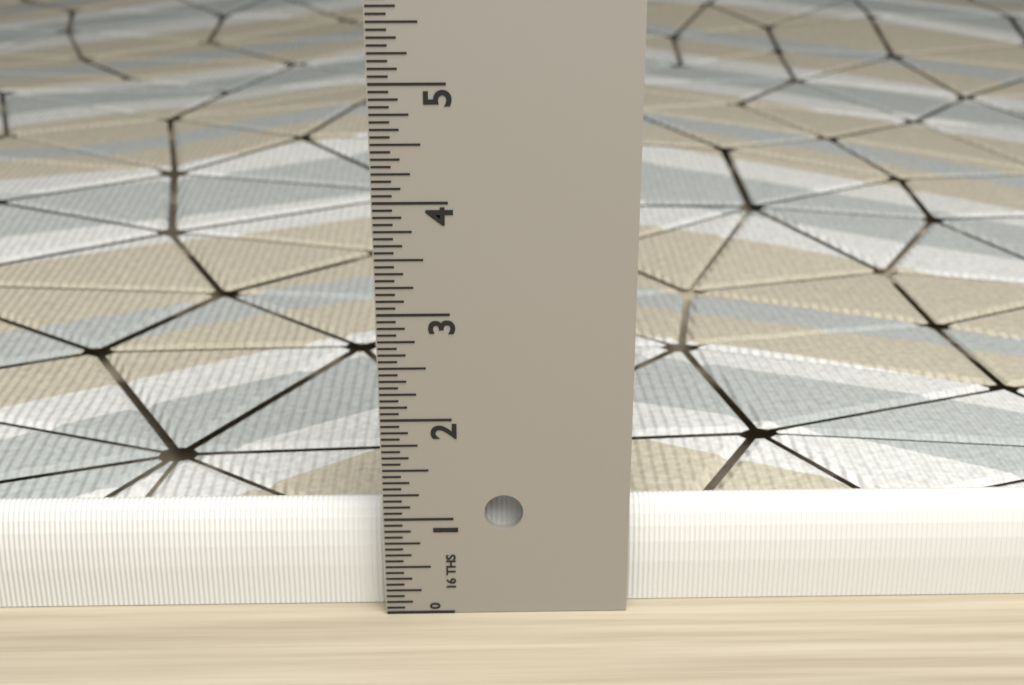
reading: 1.0000 in
